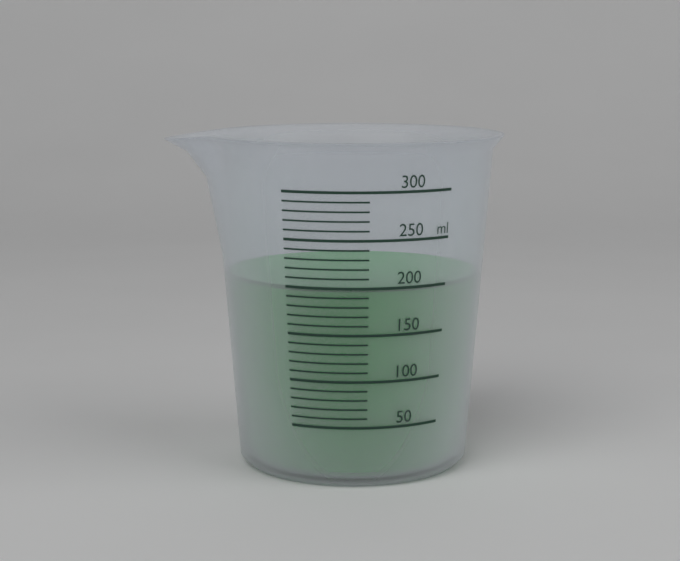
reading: 200 ml
